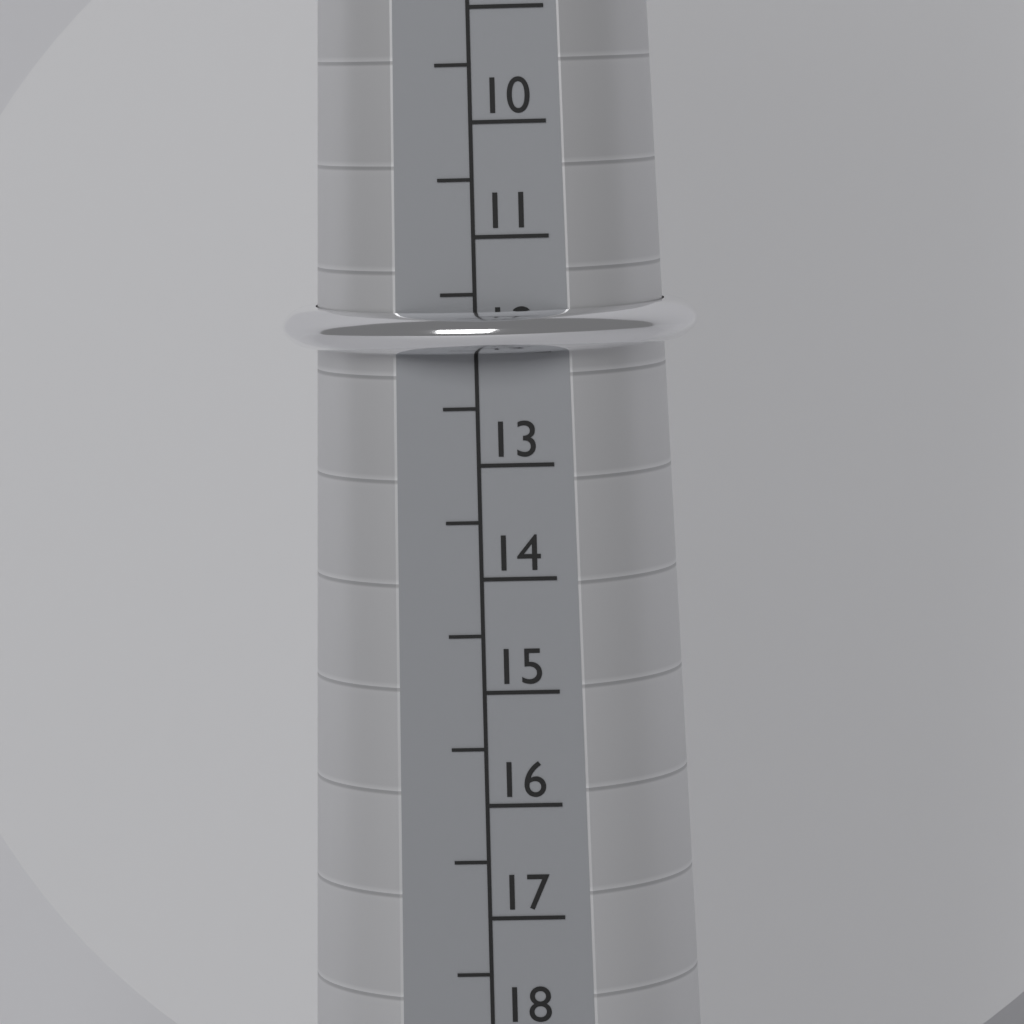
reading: 12.0 (no unit)
